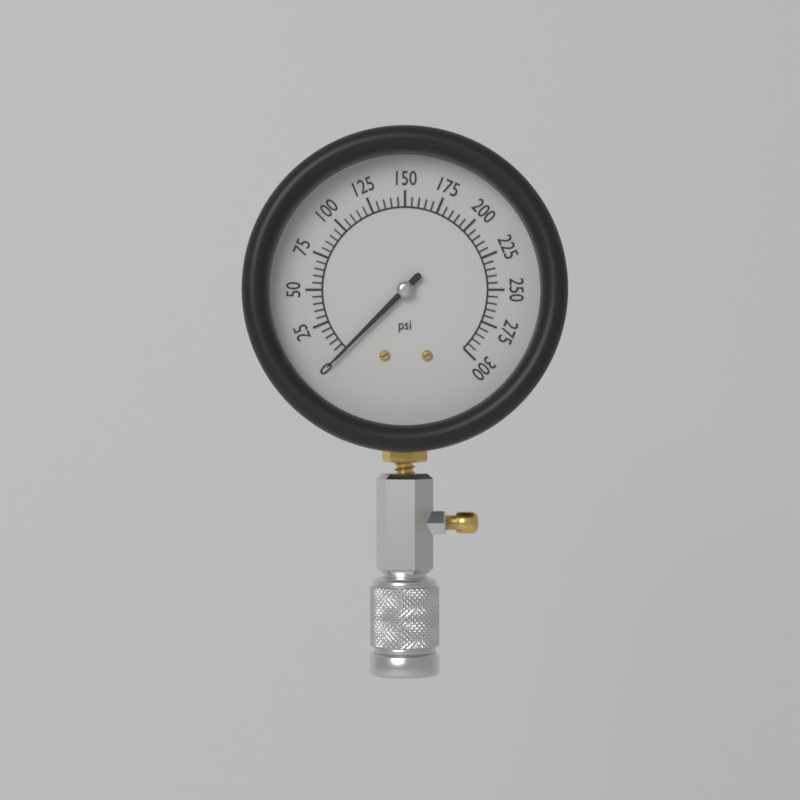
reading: 0 psi
